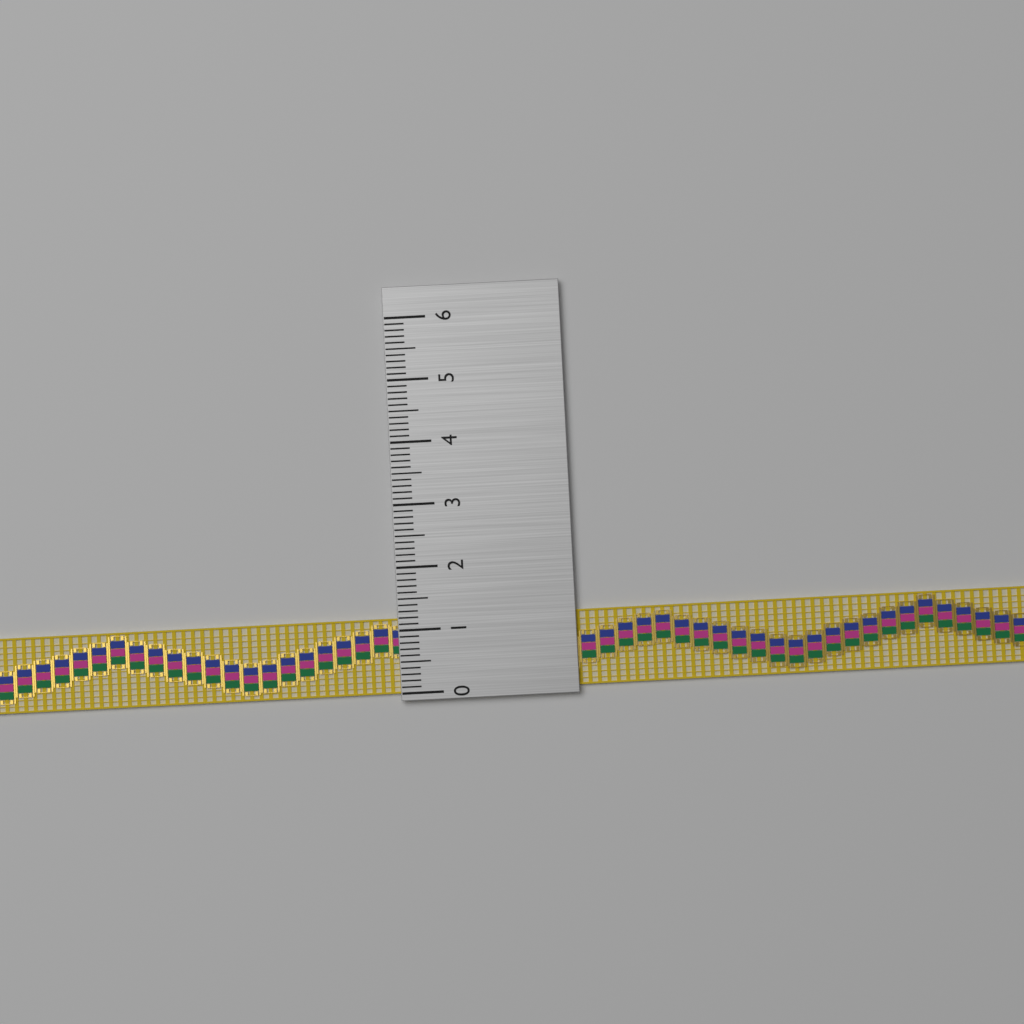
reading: 1.2 (no unit)
